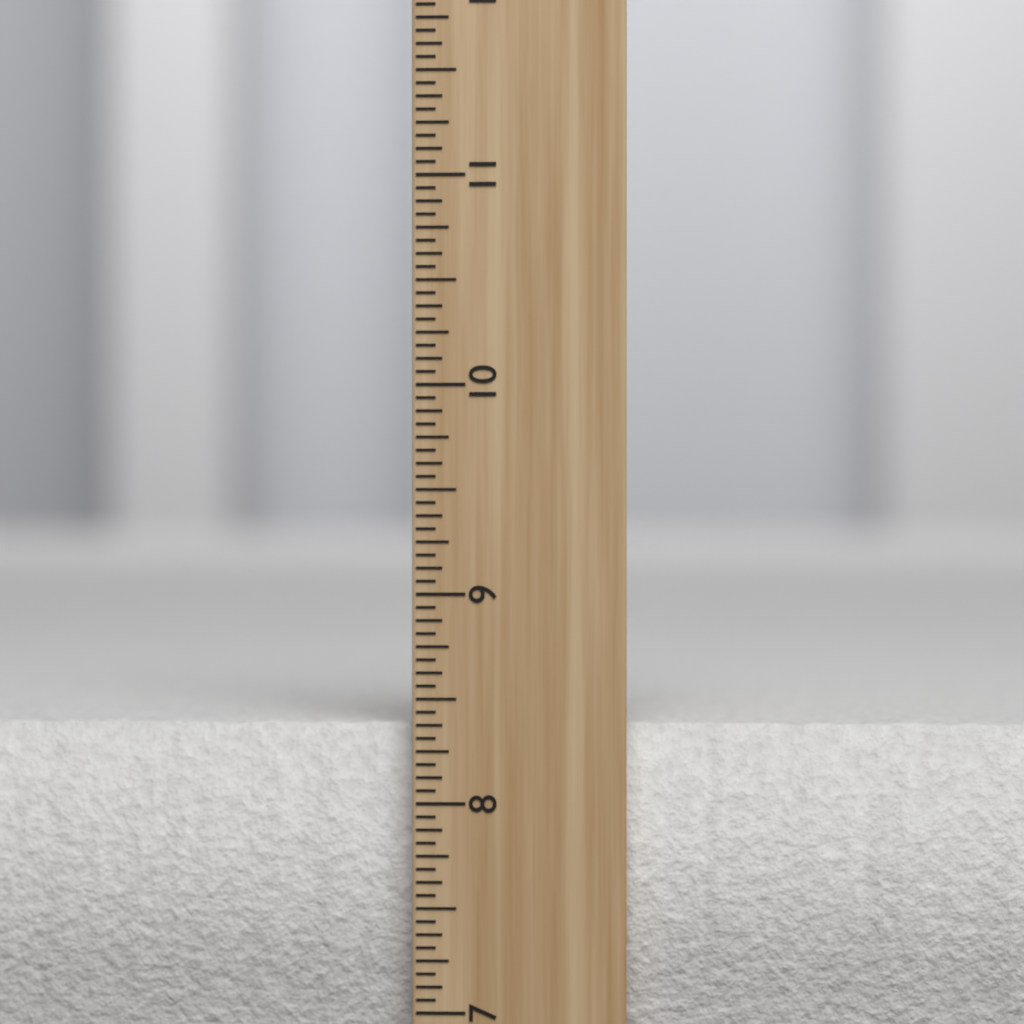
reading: 8.3750 inch
